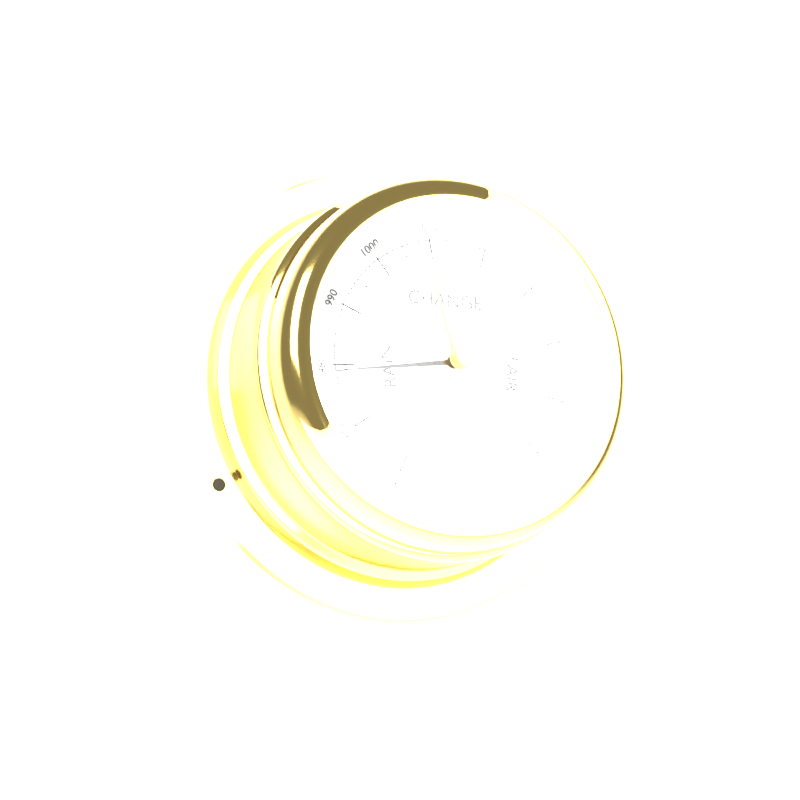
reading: 979 mbar
